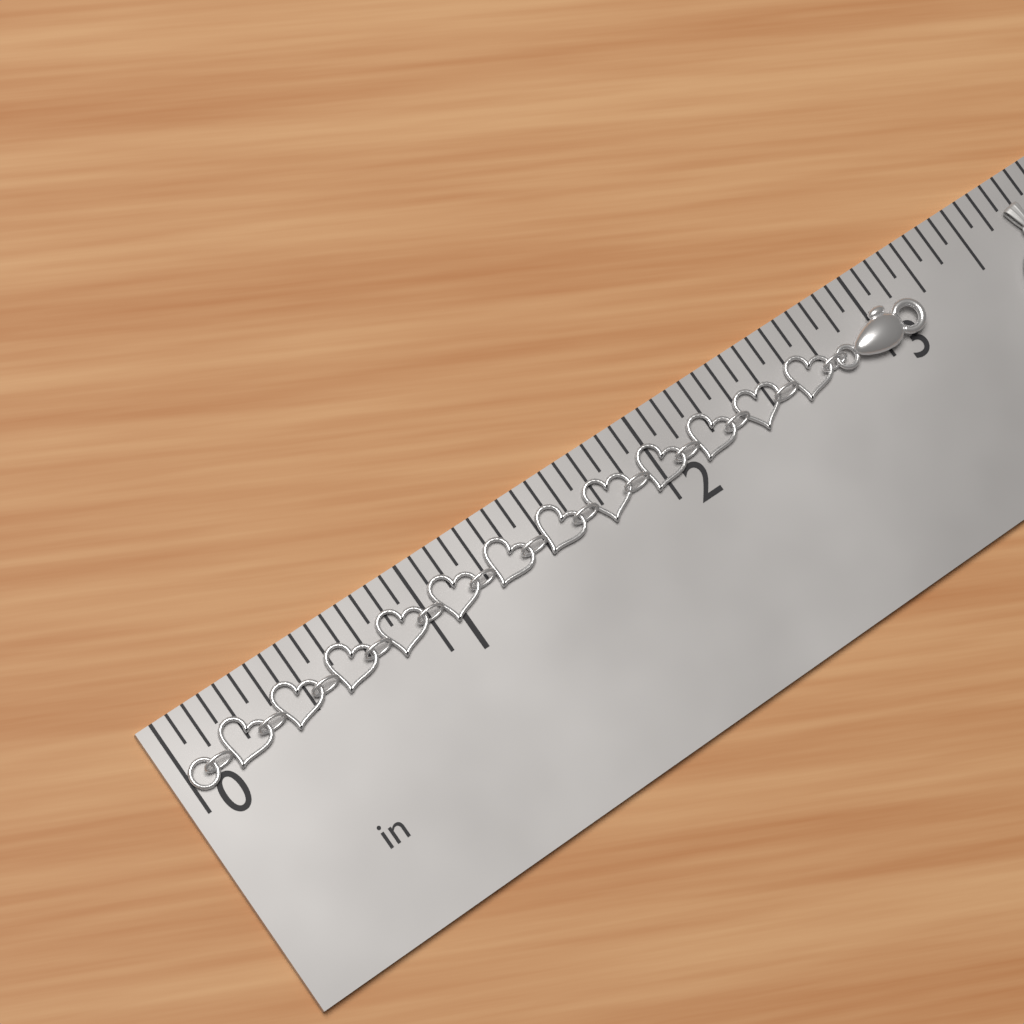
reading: 3.1875 in
